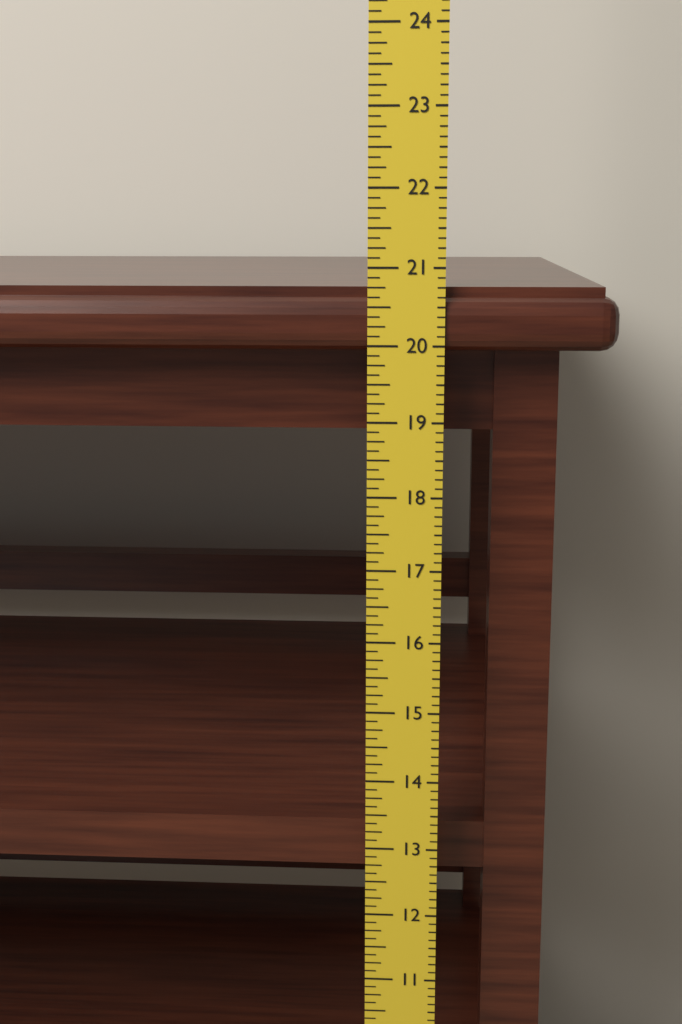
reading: 20.750 in
